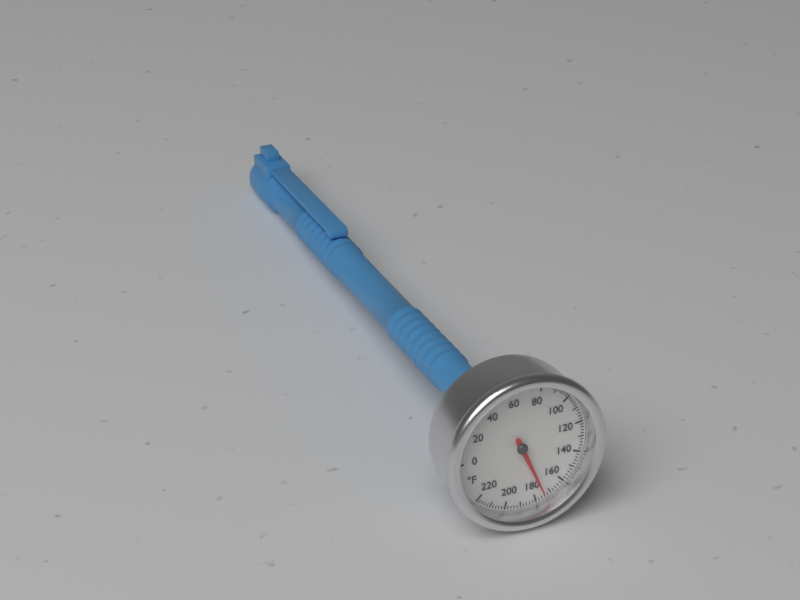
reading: 174 °F
